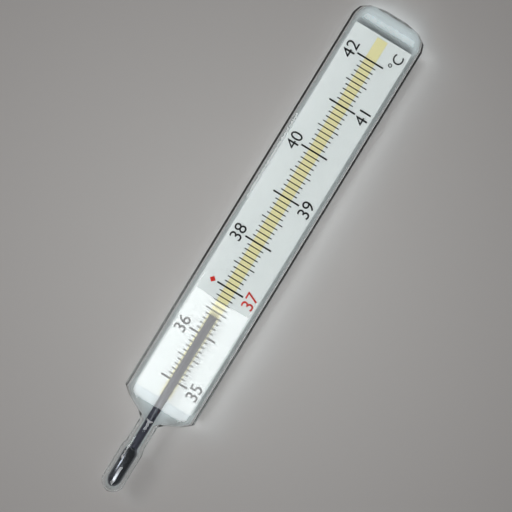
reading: 36.4 °C
